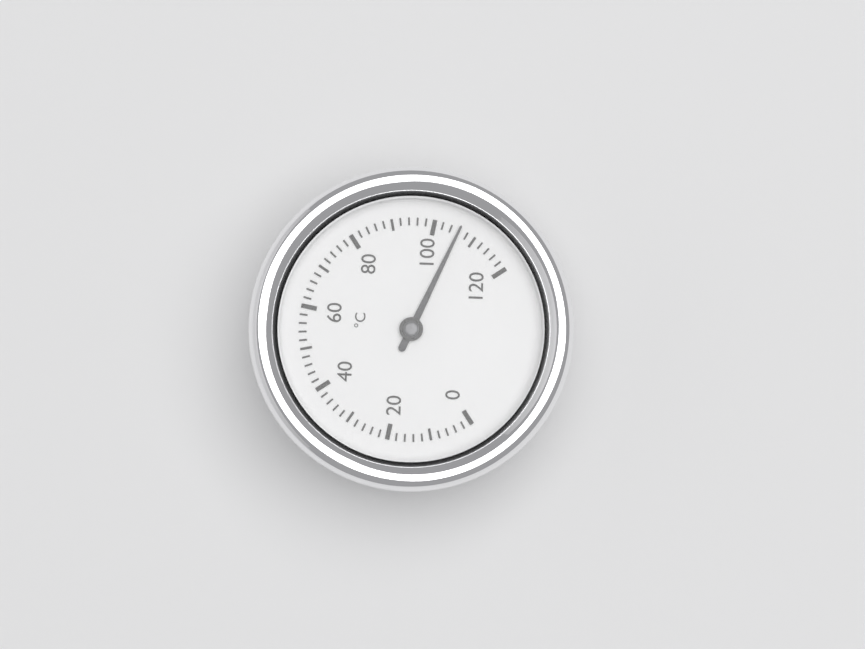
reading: 106 °C
